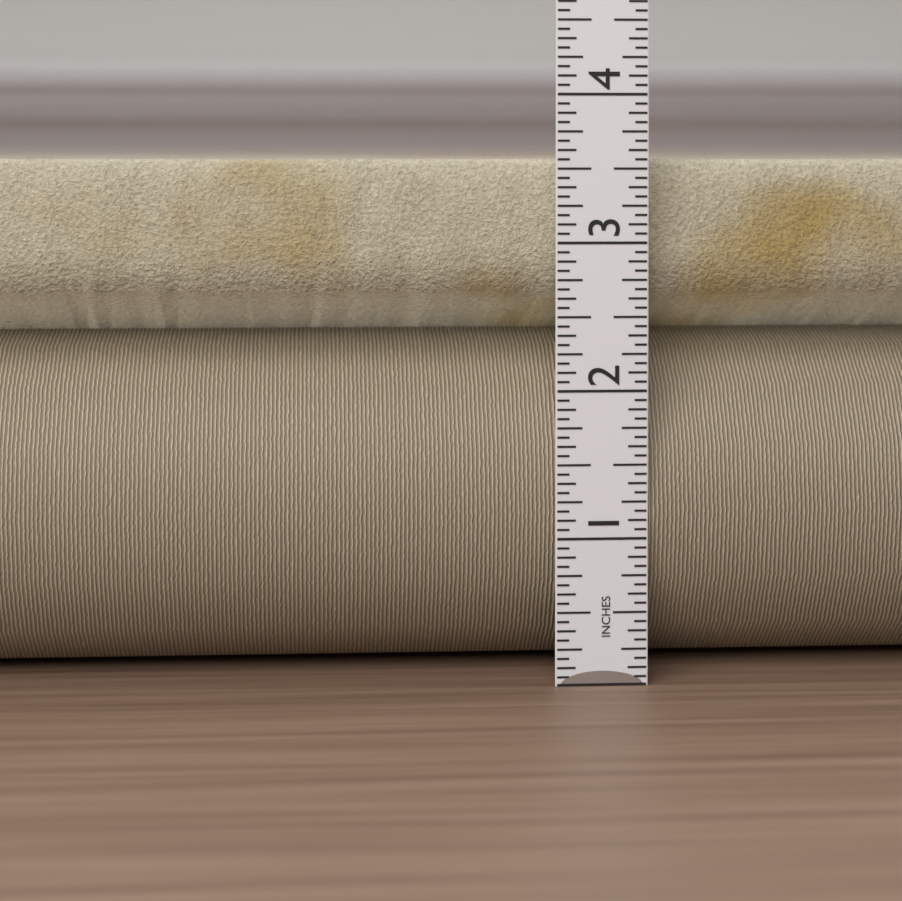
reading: 3.5625 in
